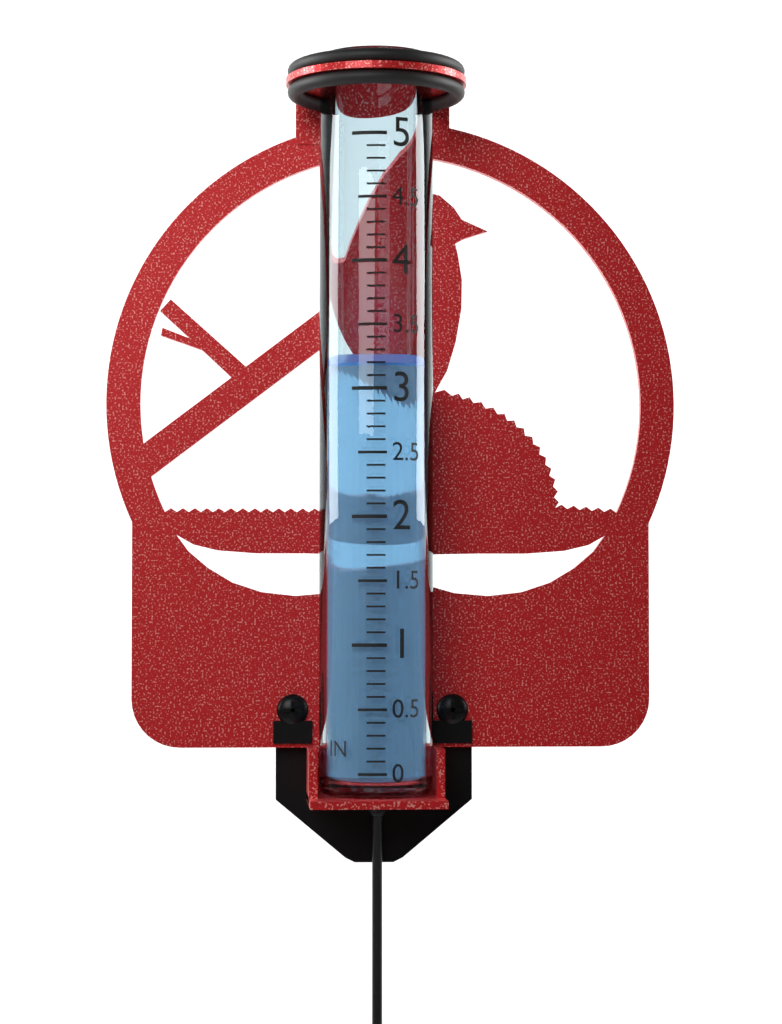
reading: 3.2 in
